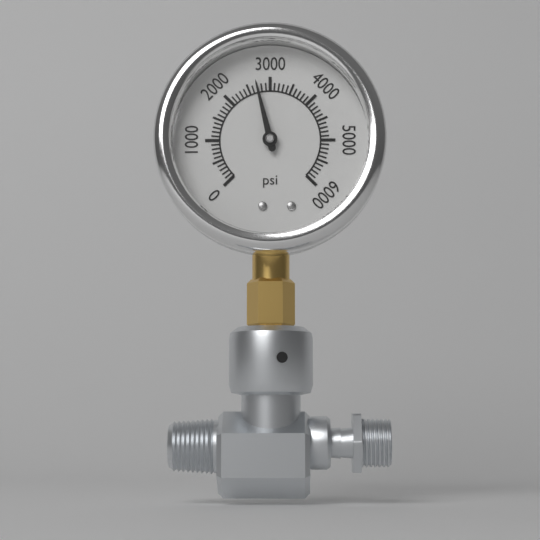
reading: 2700 psi
